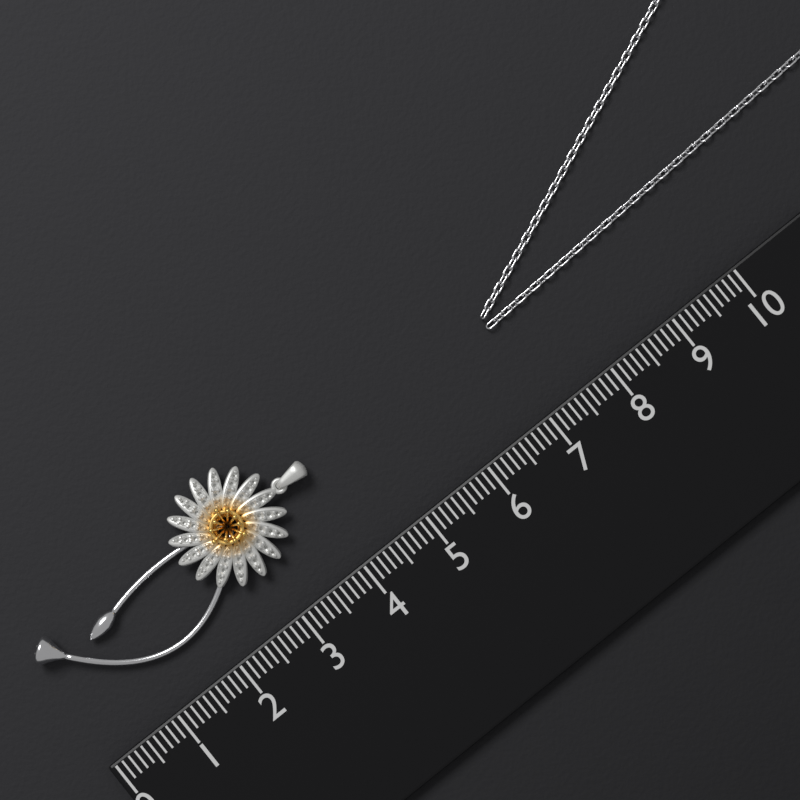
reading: 4.2 (no unit)
